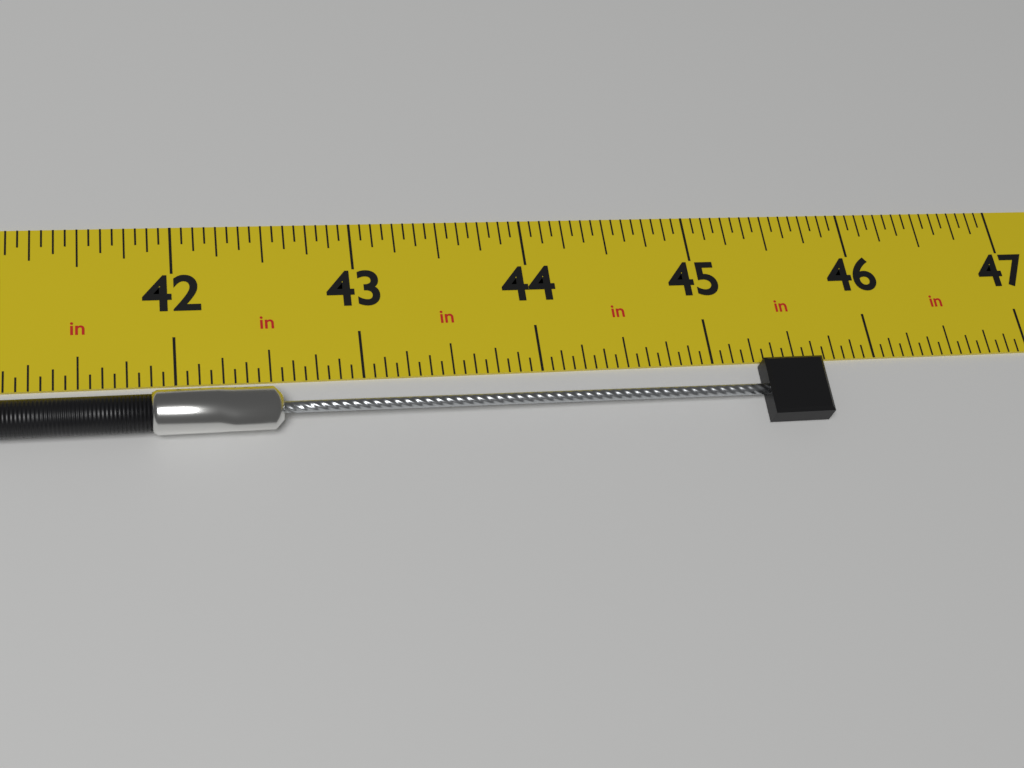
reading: 45.6250 in
